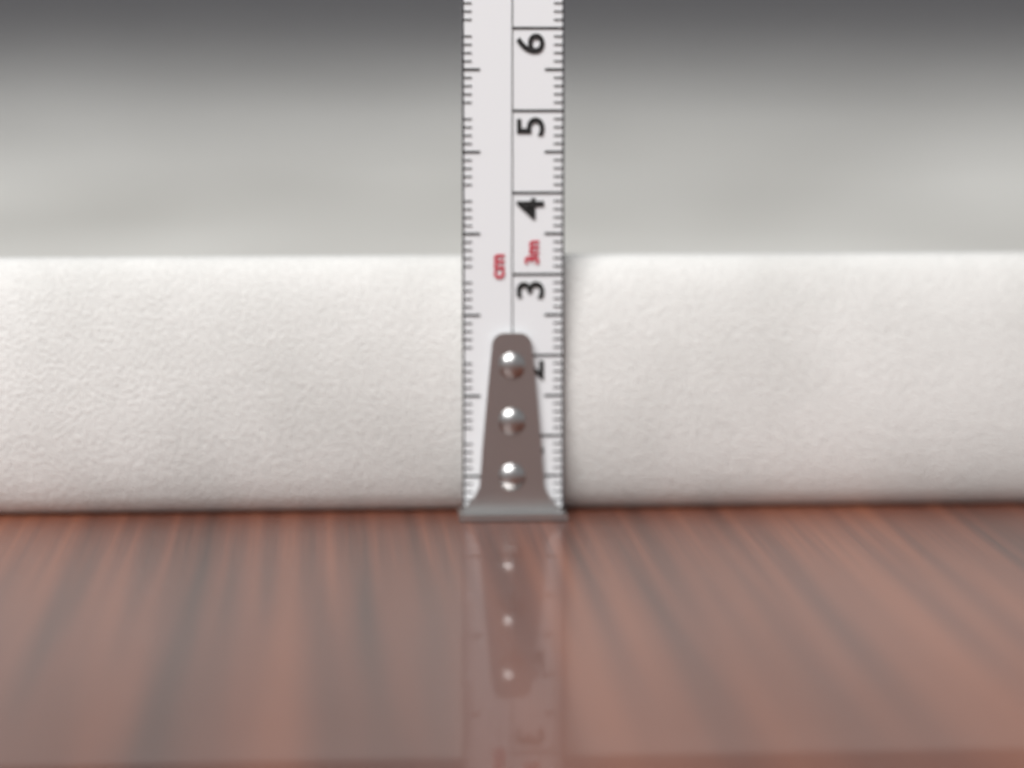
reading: 3.2 cm
